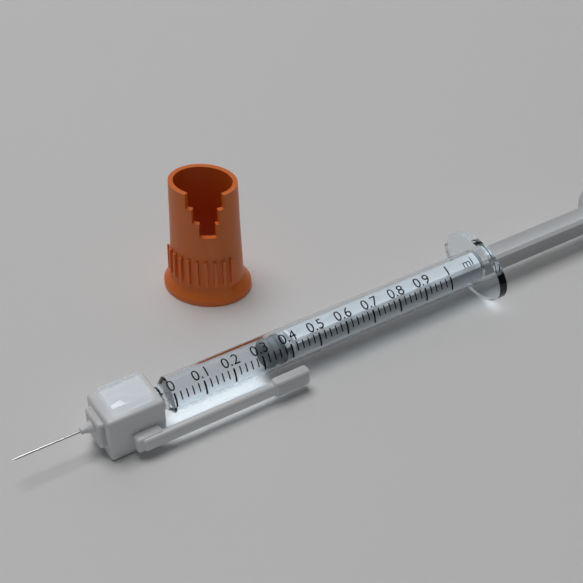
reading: 0.32 ml
